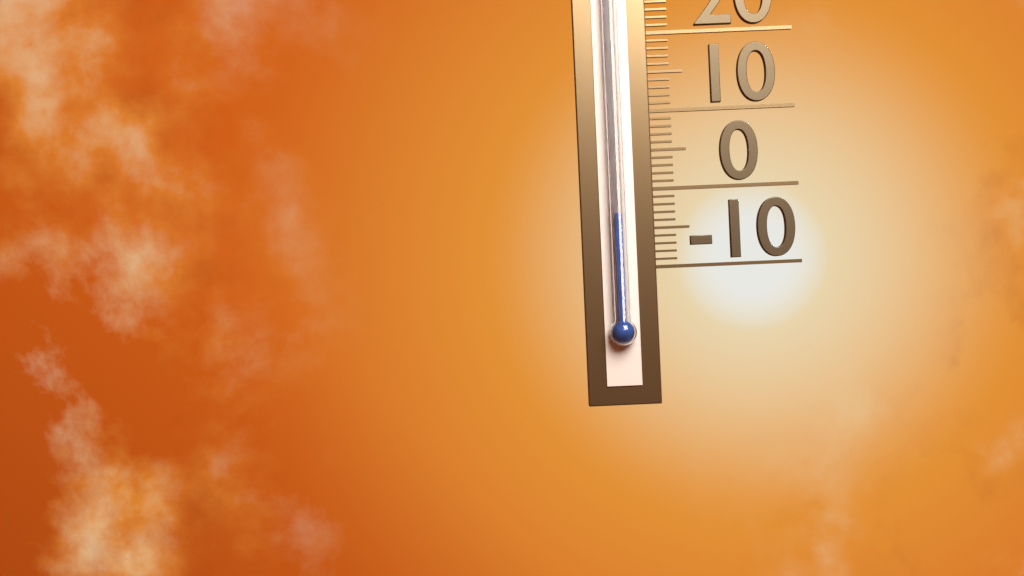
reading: -3 (no unit)
